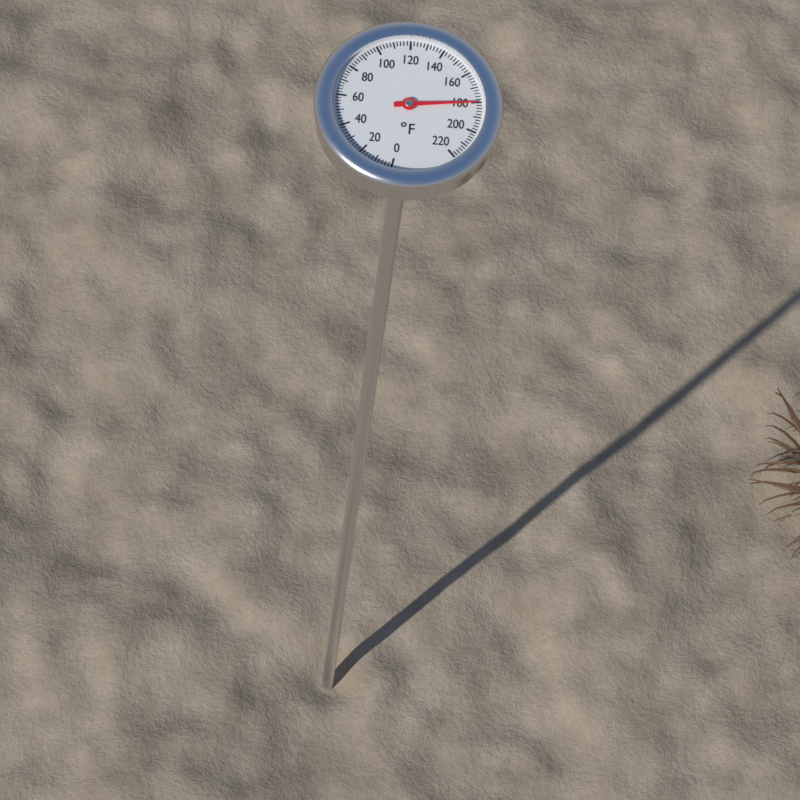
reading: 180 °F
